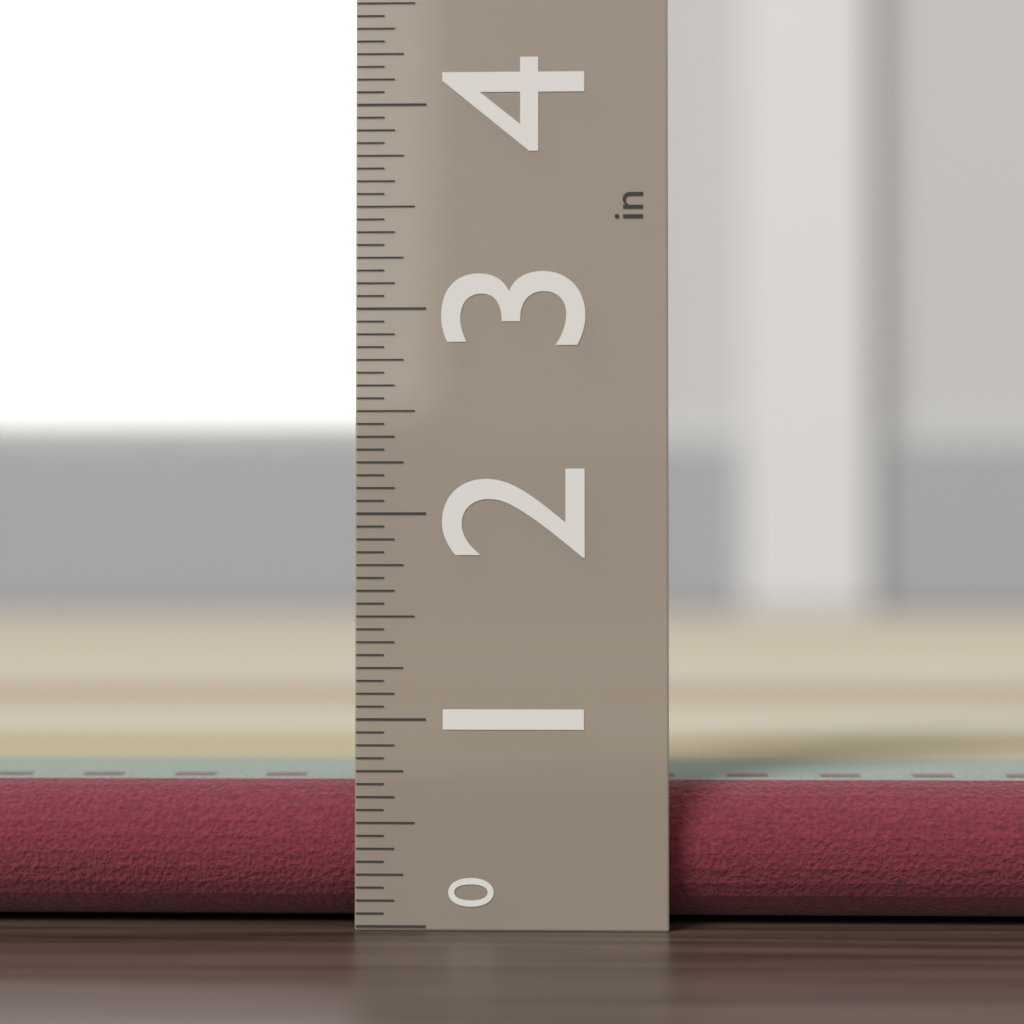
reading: 0.6875 in
